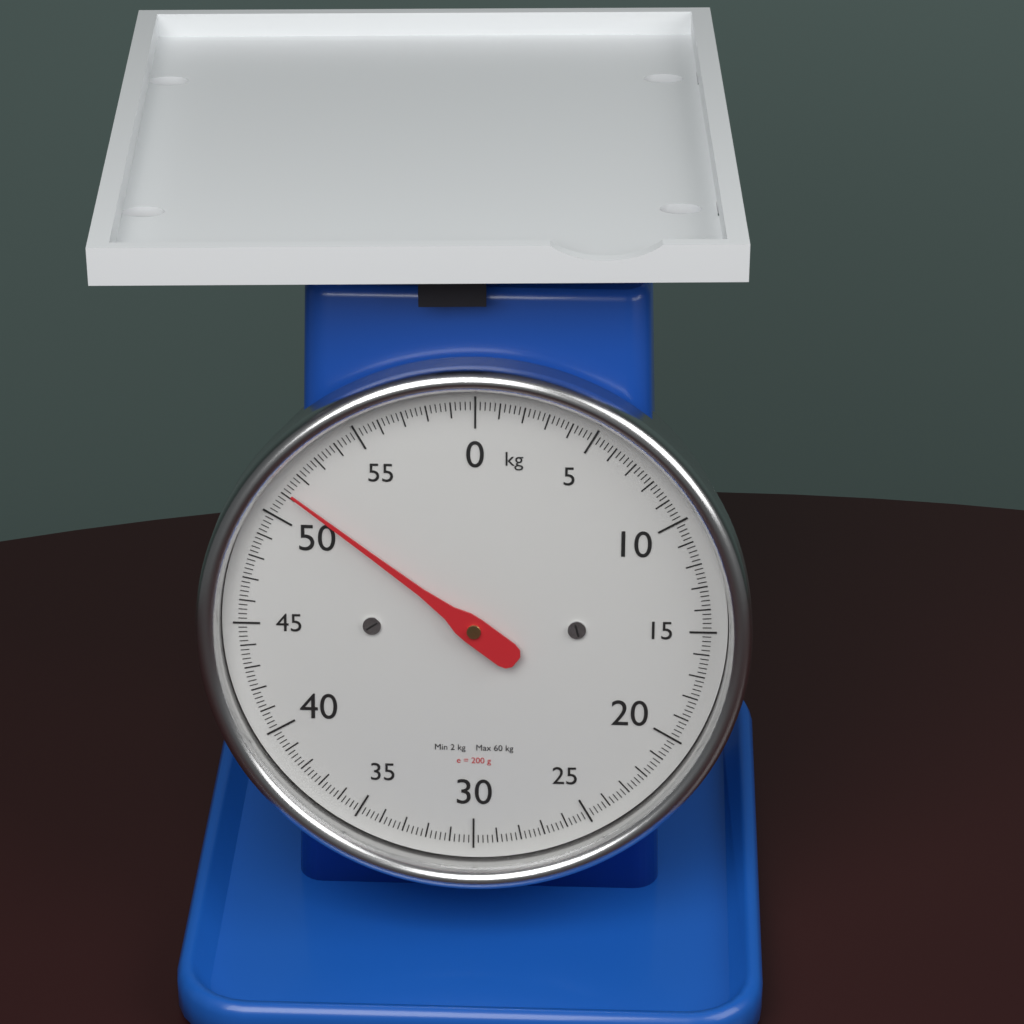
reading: 51.2 kg
